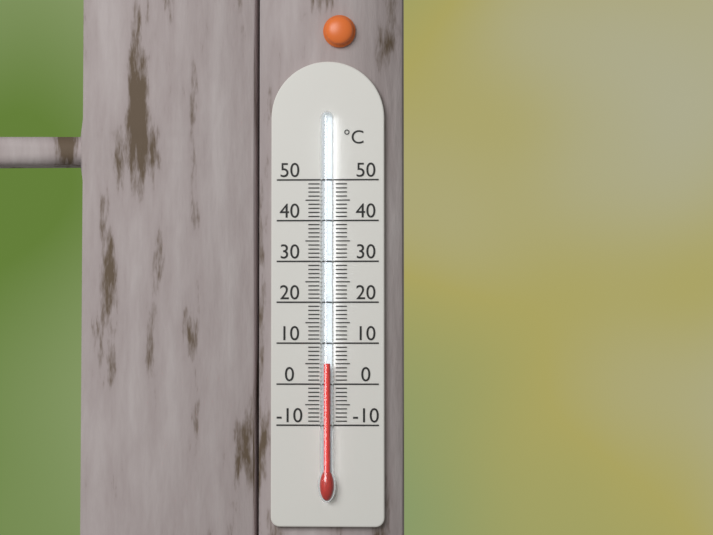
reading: 5 °C
